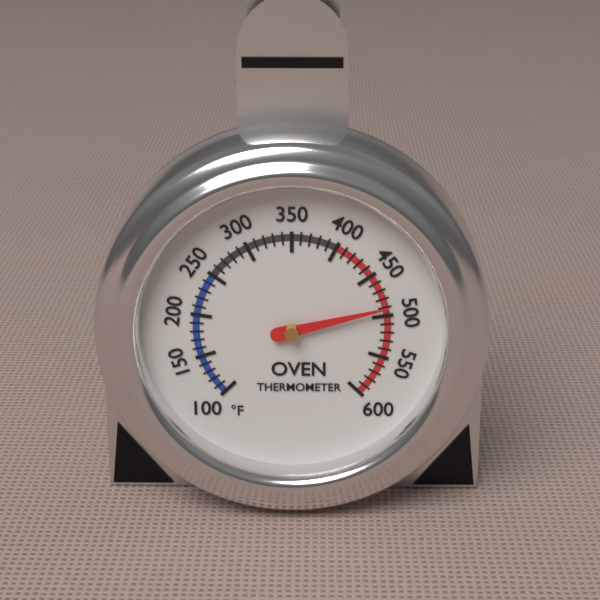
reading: 490 °F
